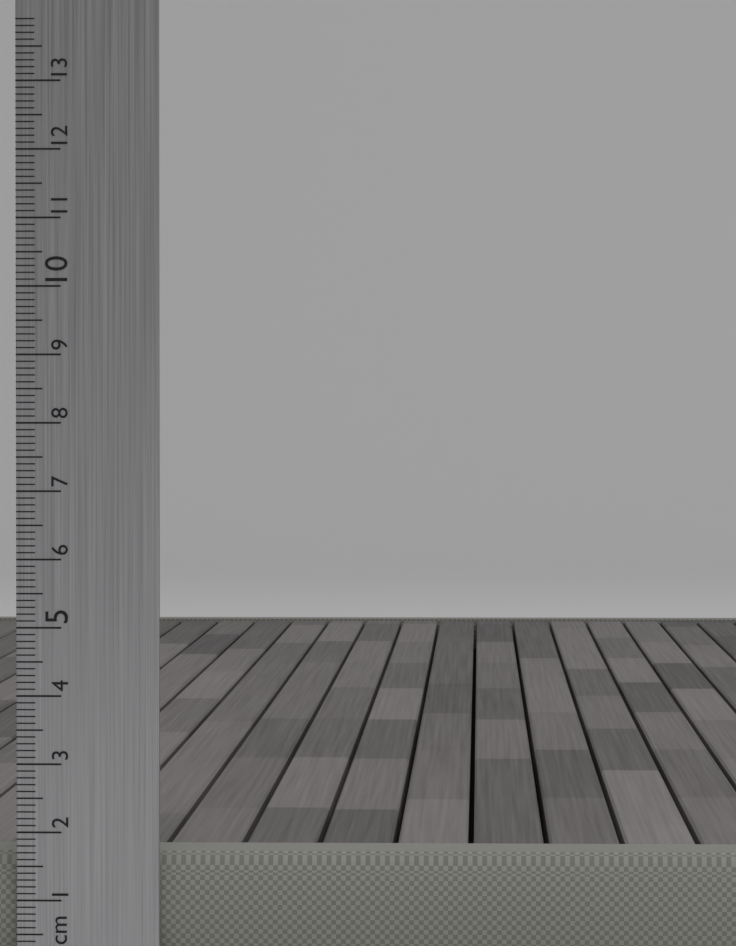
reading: 1.7 cm
